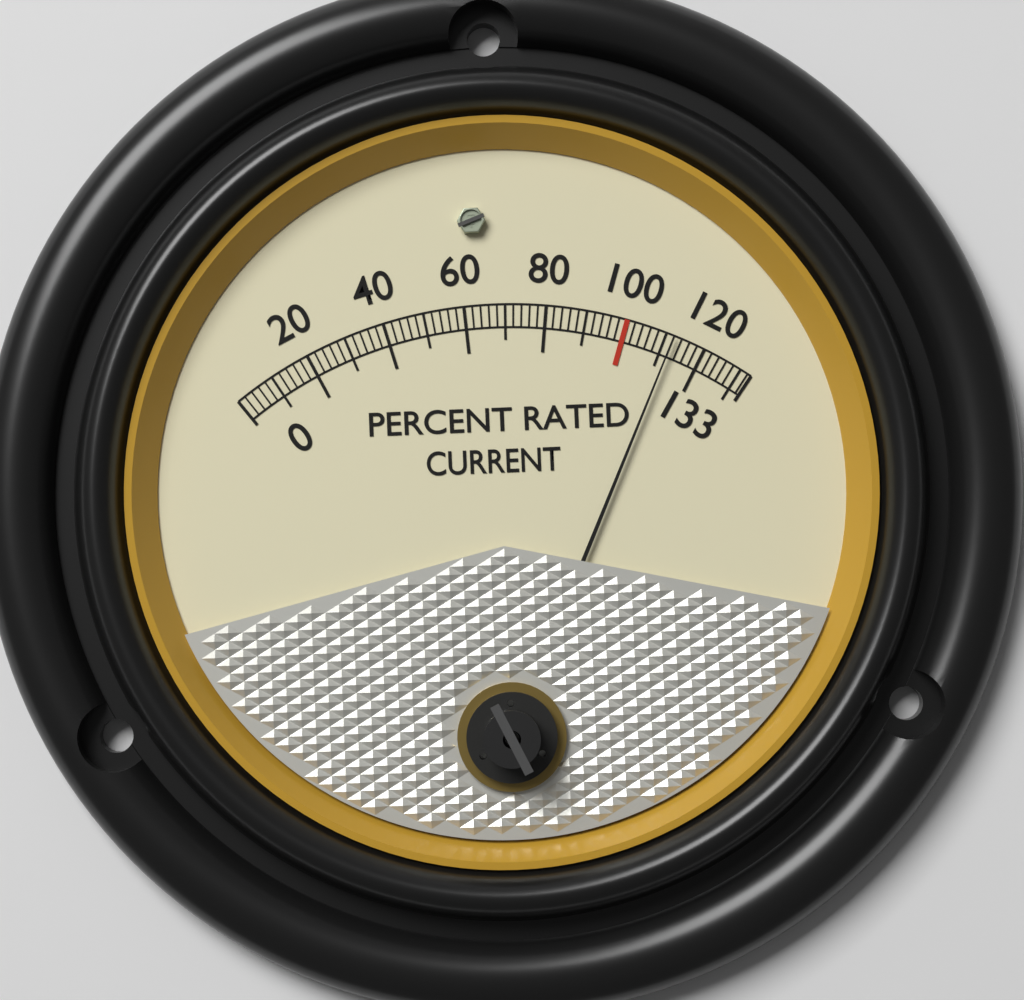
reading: 112 %
